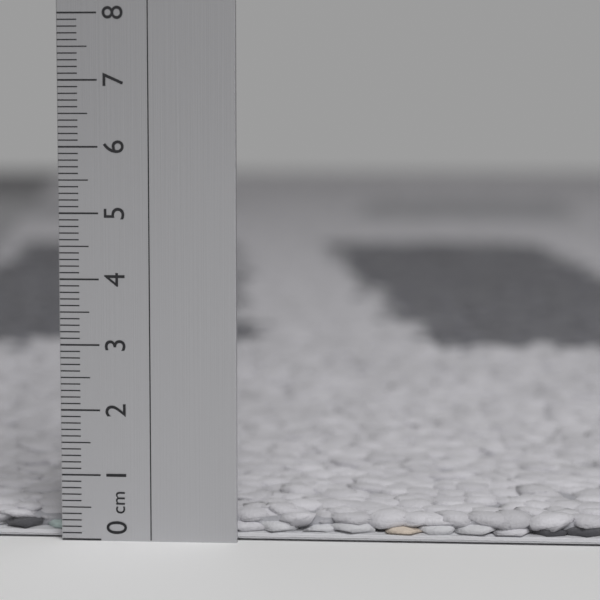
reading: 0.4 cm
